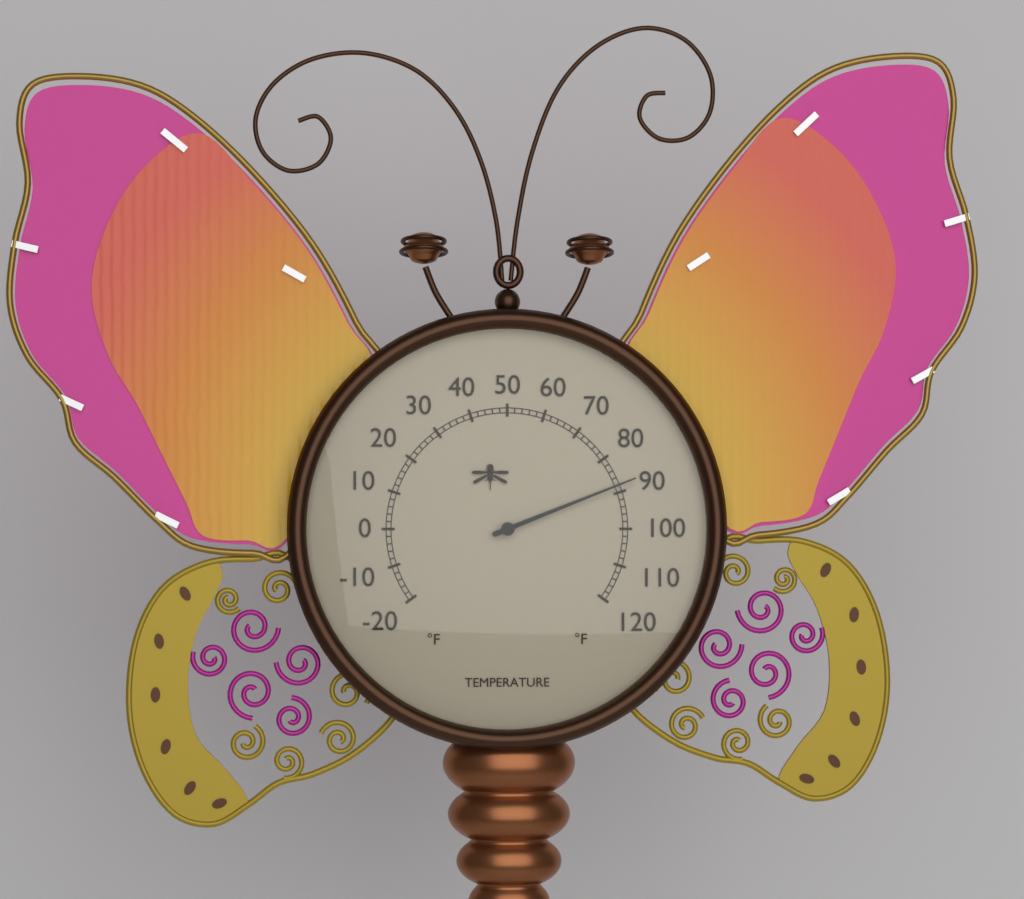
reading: 88 °F
